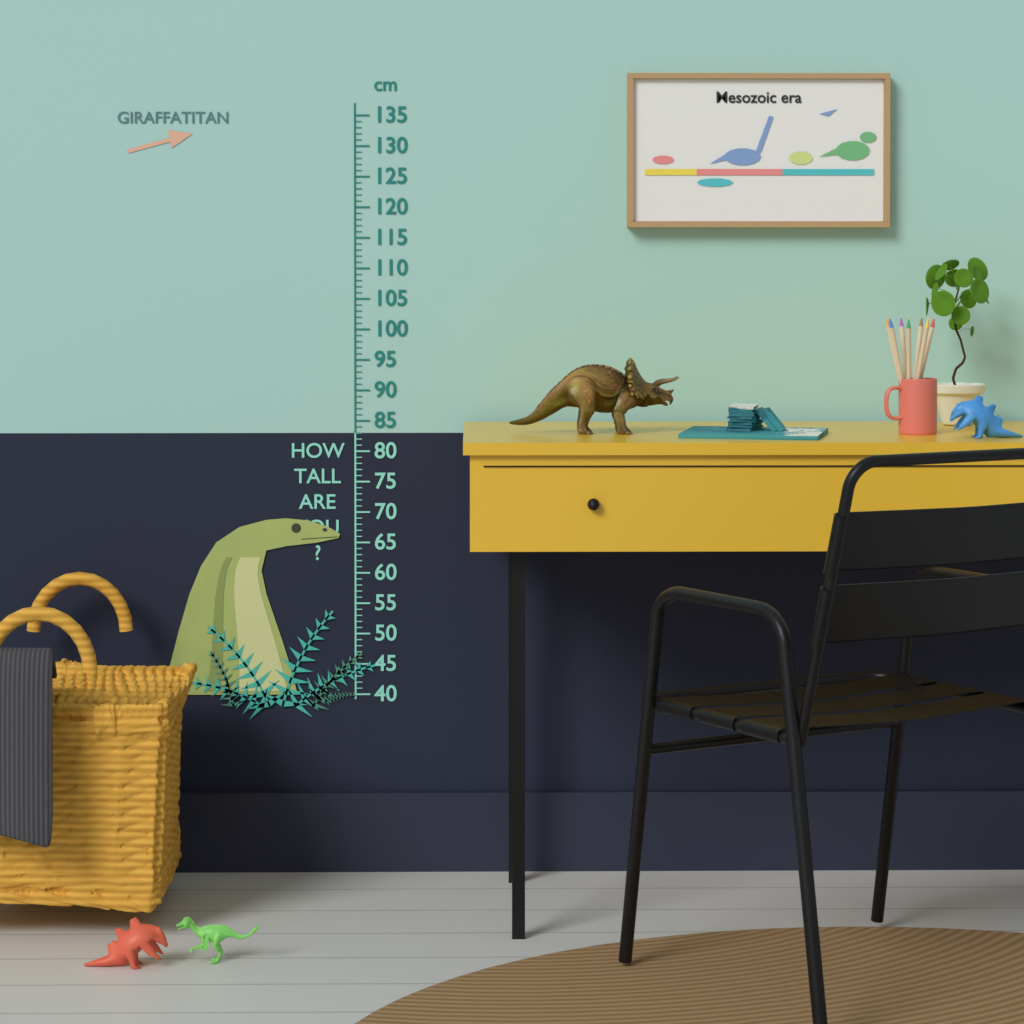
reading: 69 cm
